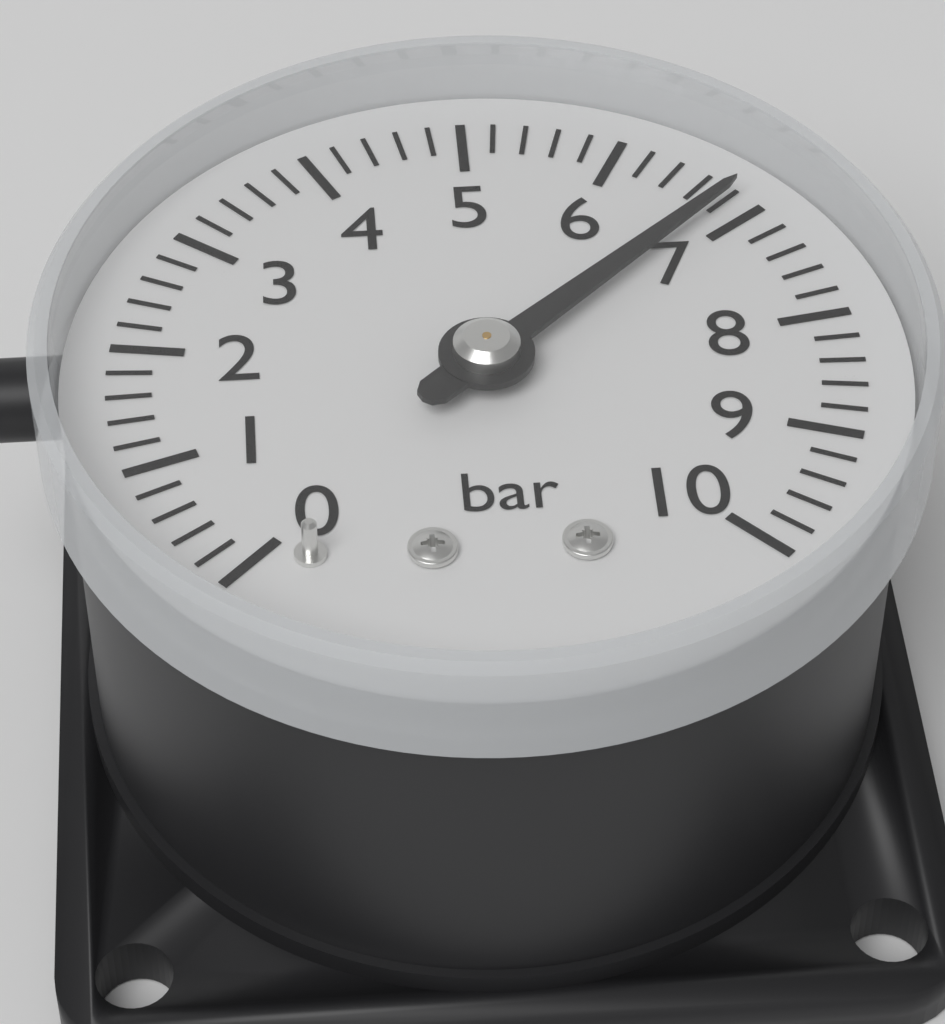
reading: 6.8 bar
